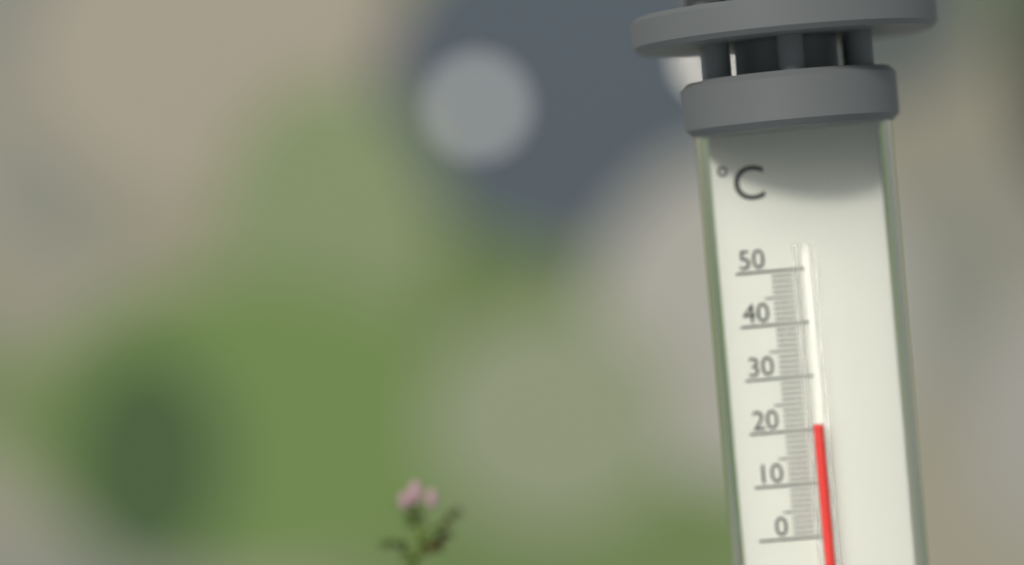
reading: 21 °C
